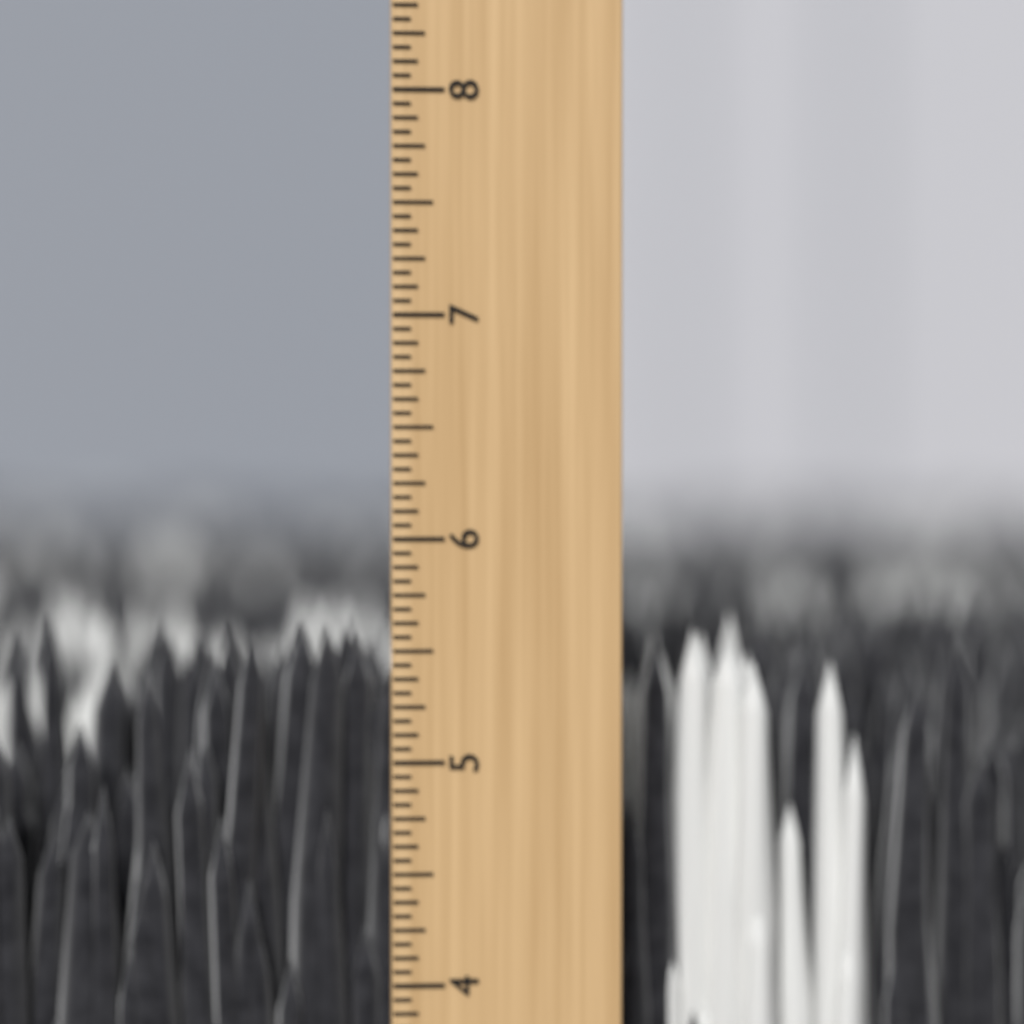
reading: 5.6250 inch
